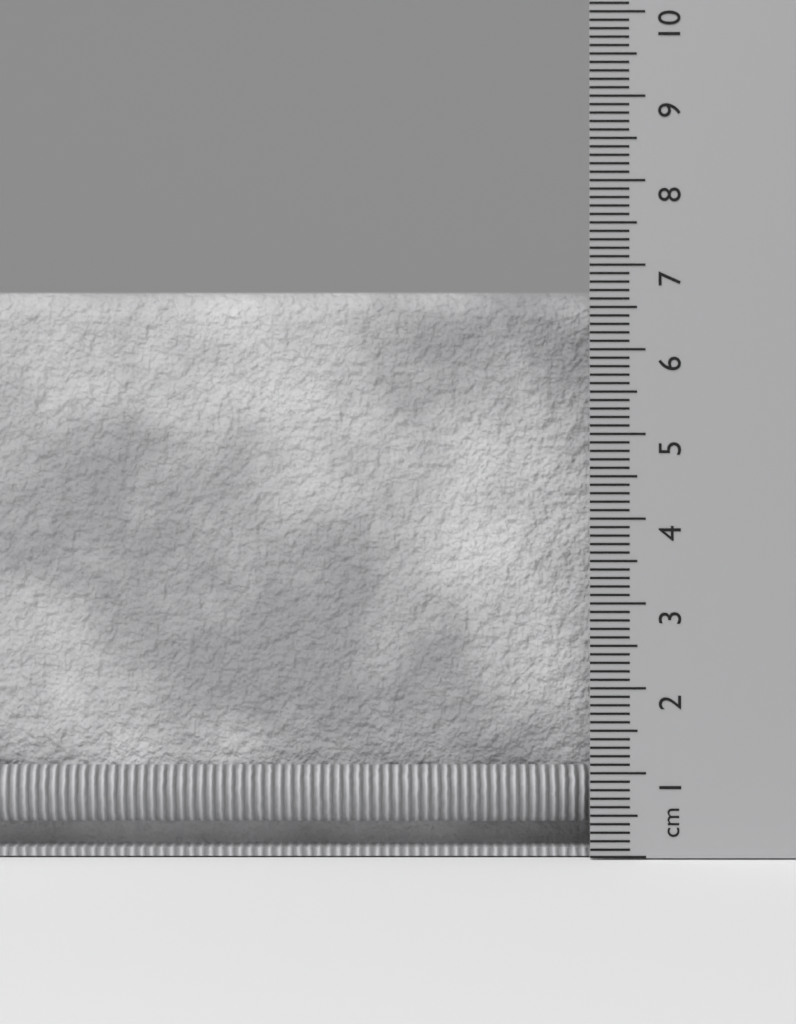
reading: 6.7 cm
